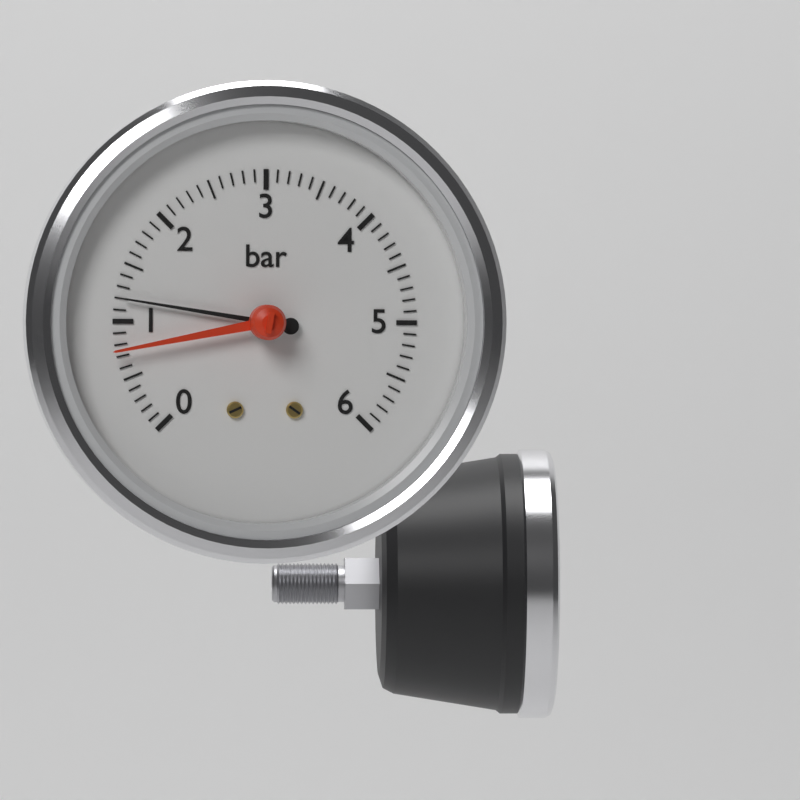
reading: 1.2 bar
